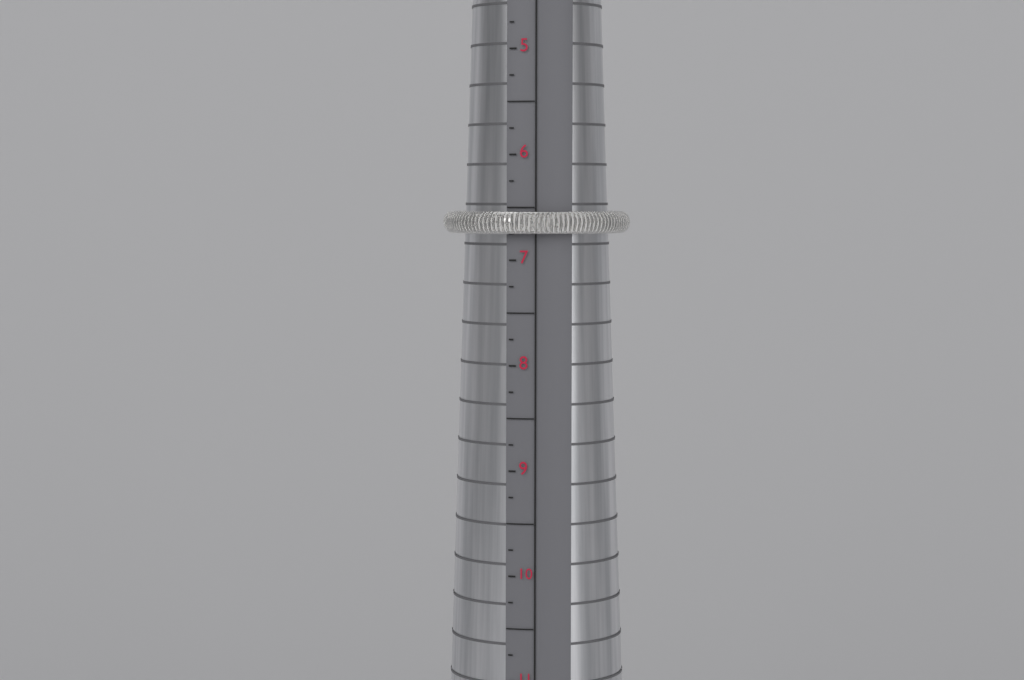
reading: 6.75 (no unit)
